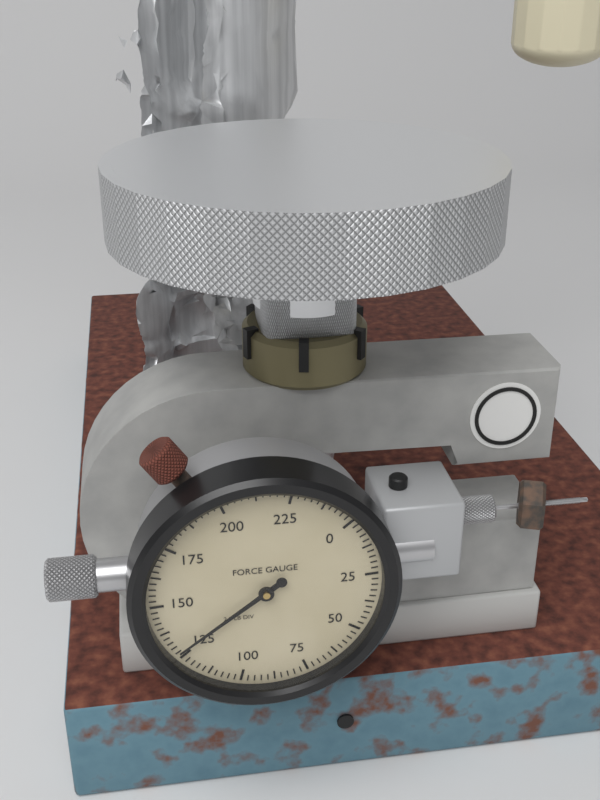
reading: 127.5 lb
